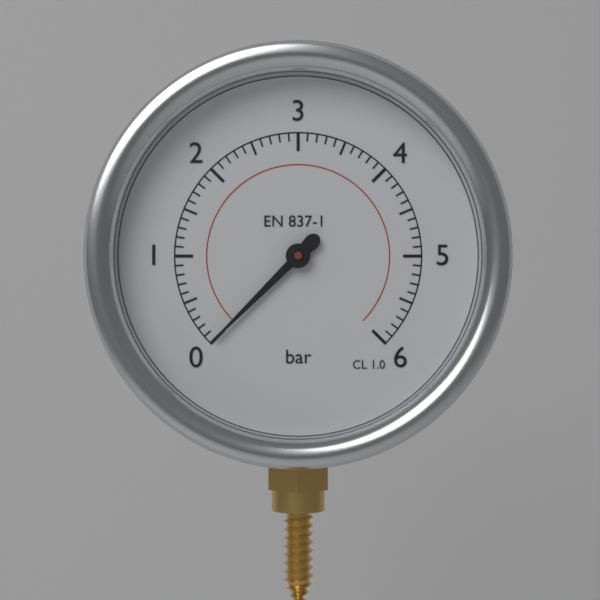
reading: 0.0 bar
